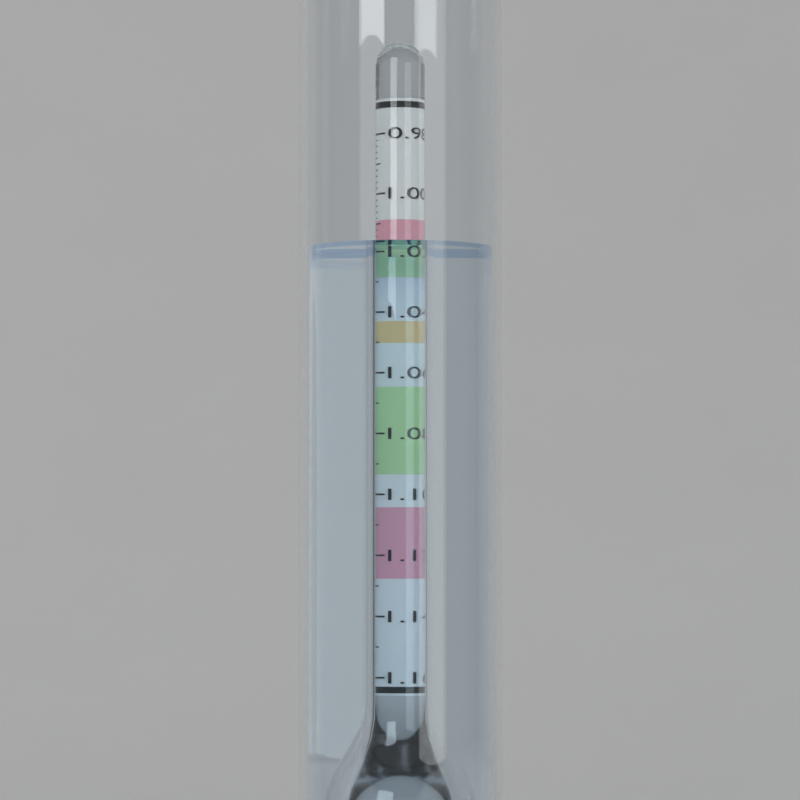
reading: 1.018 (no unit)
